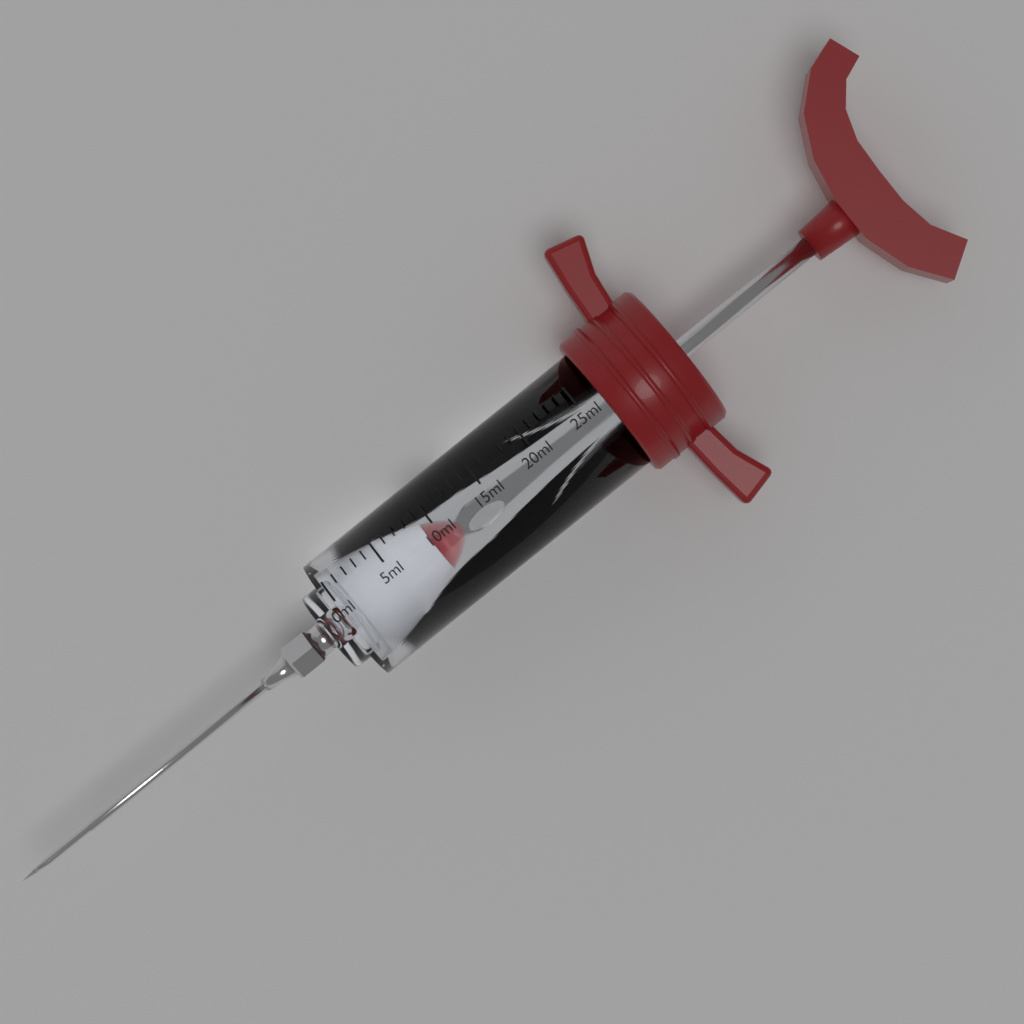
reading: 9 ml
